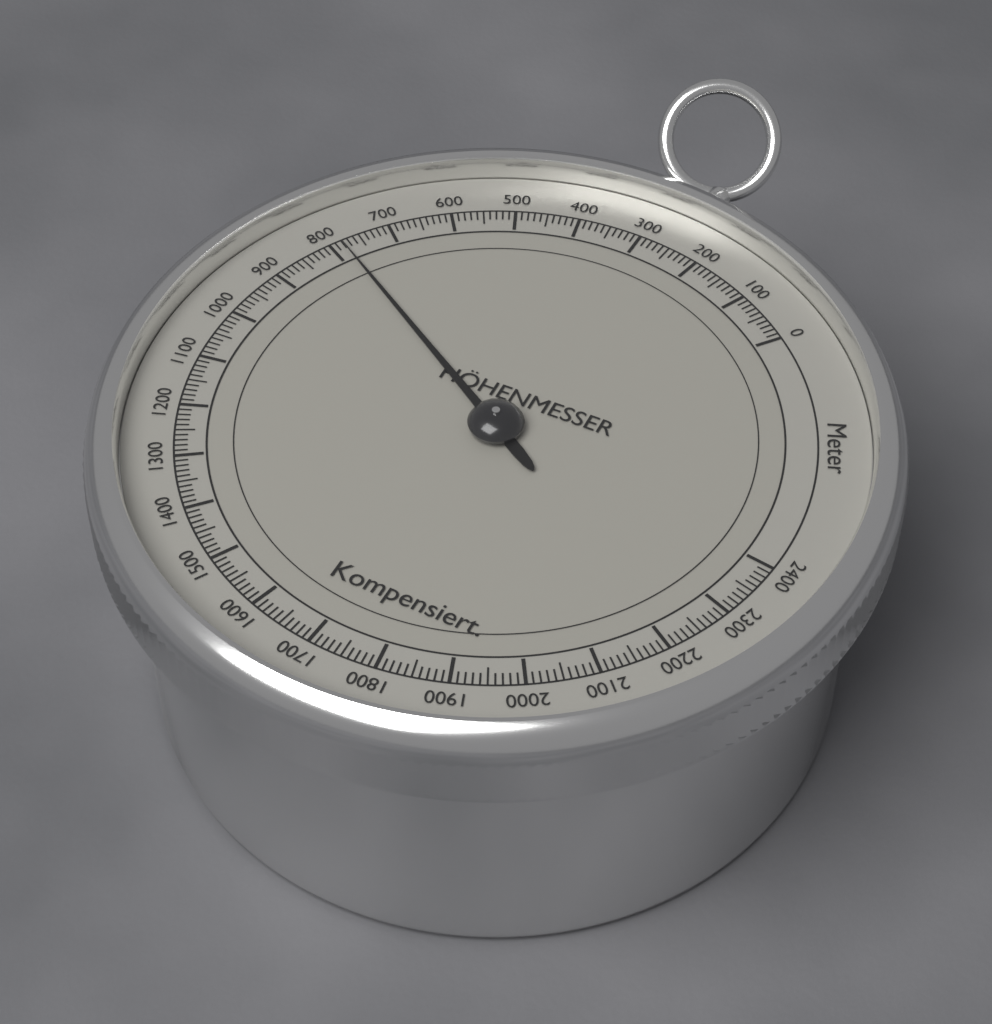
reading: 780 m
